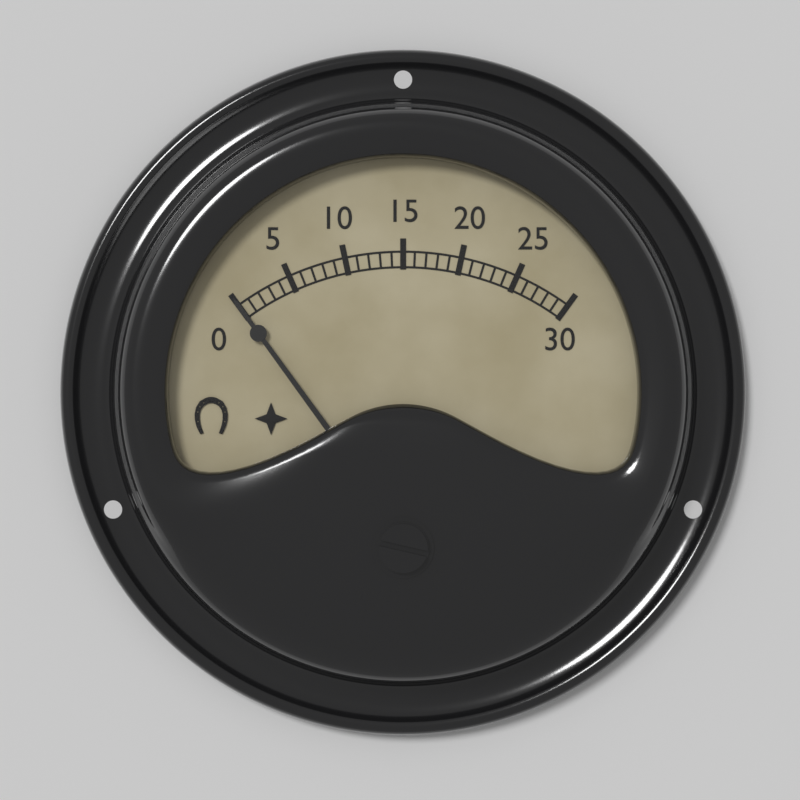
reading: 0 (no unit)
